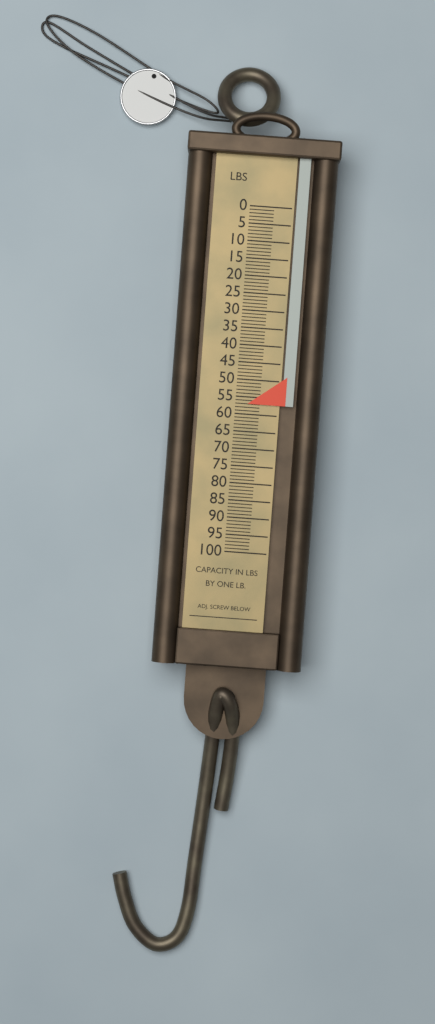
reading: 57 lb
